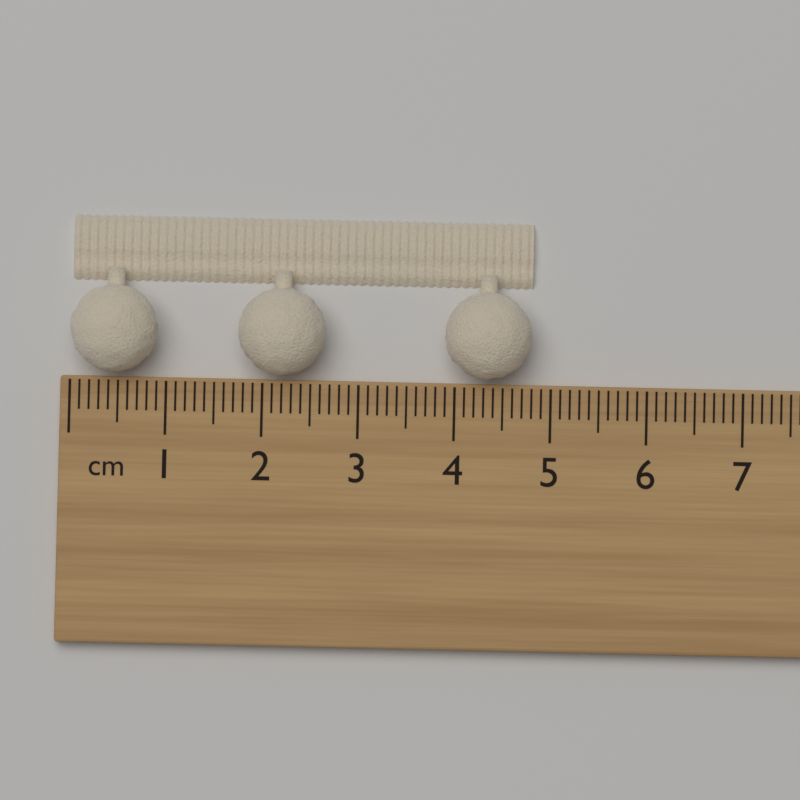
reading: 4.8 cm
